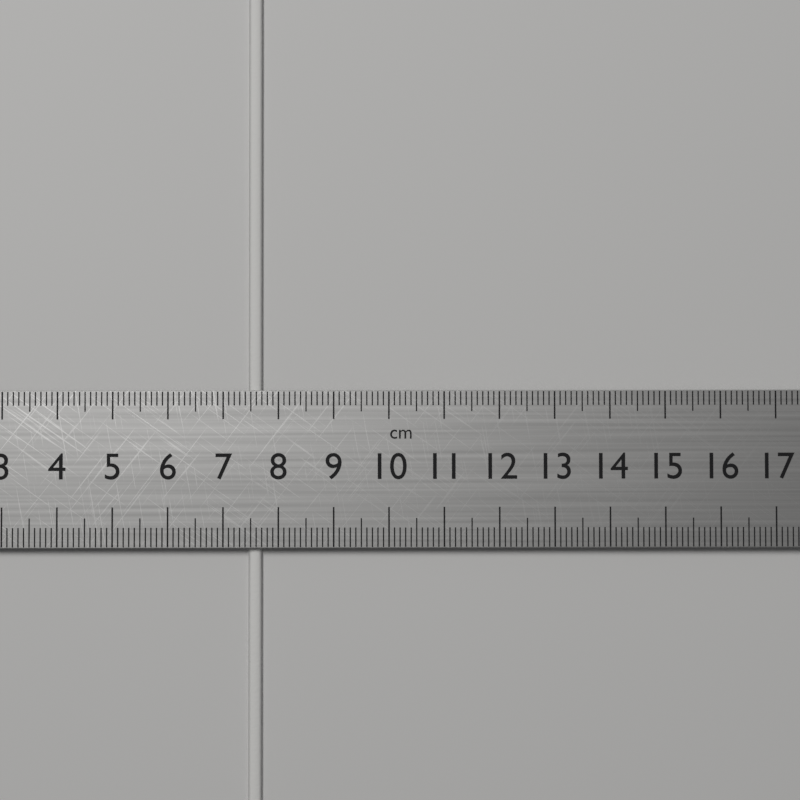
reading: 7.7 cm
